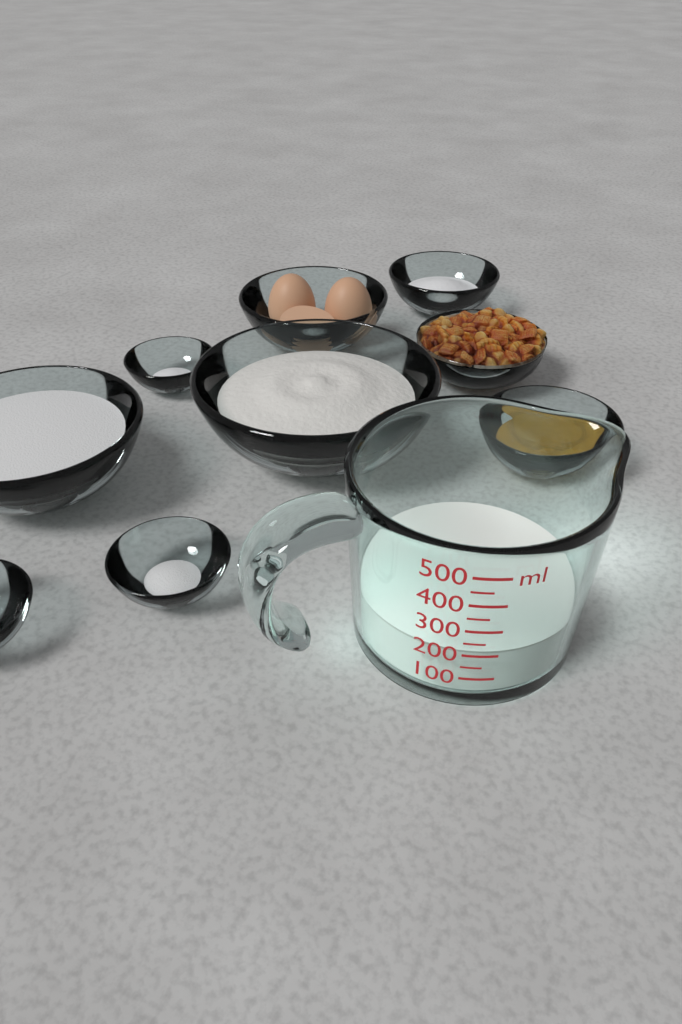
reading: 200 ml
